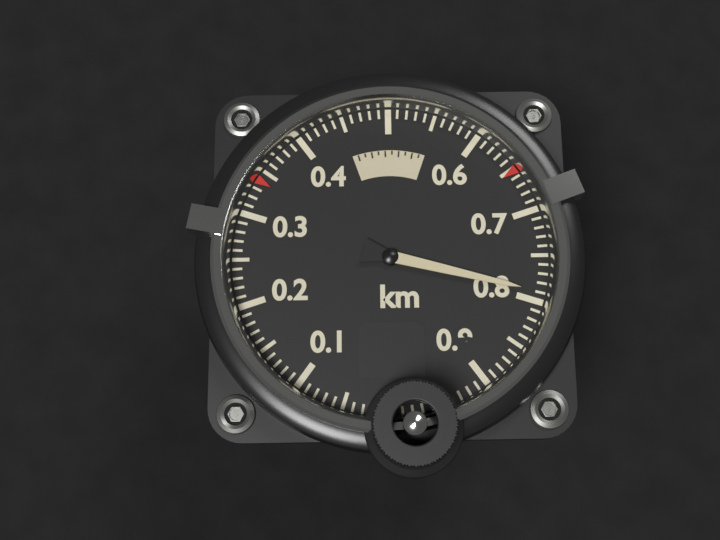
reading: 0.79 km
